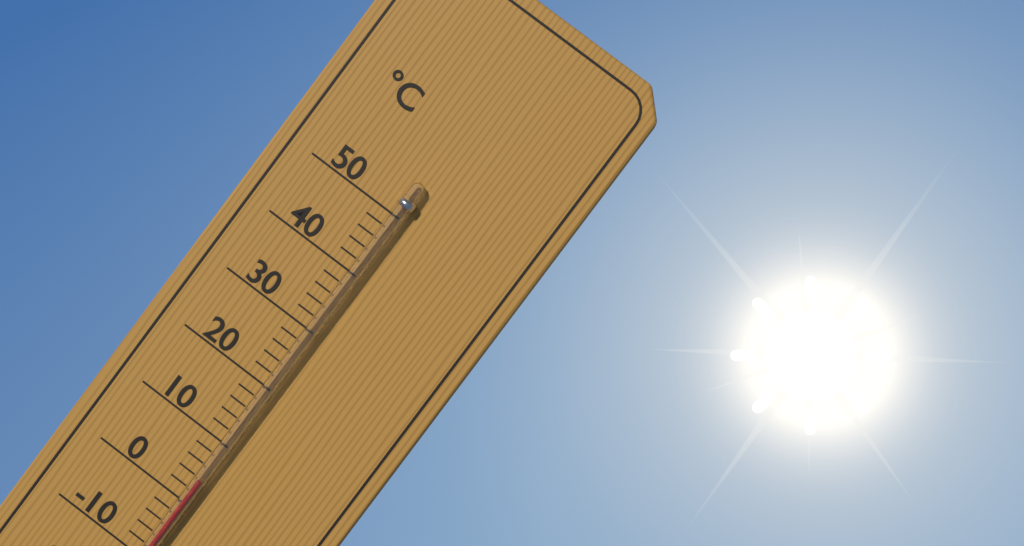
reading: 4 °C
